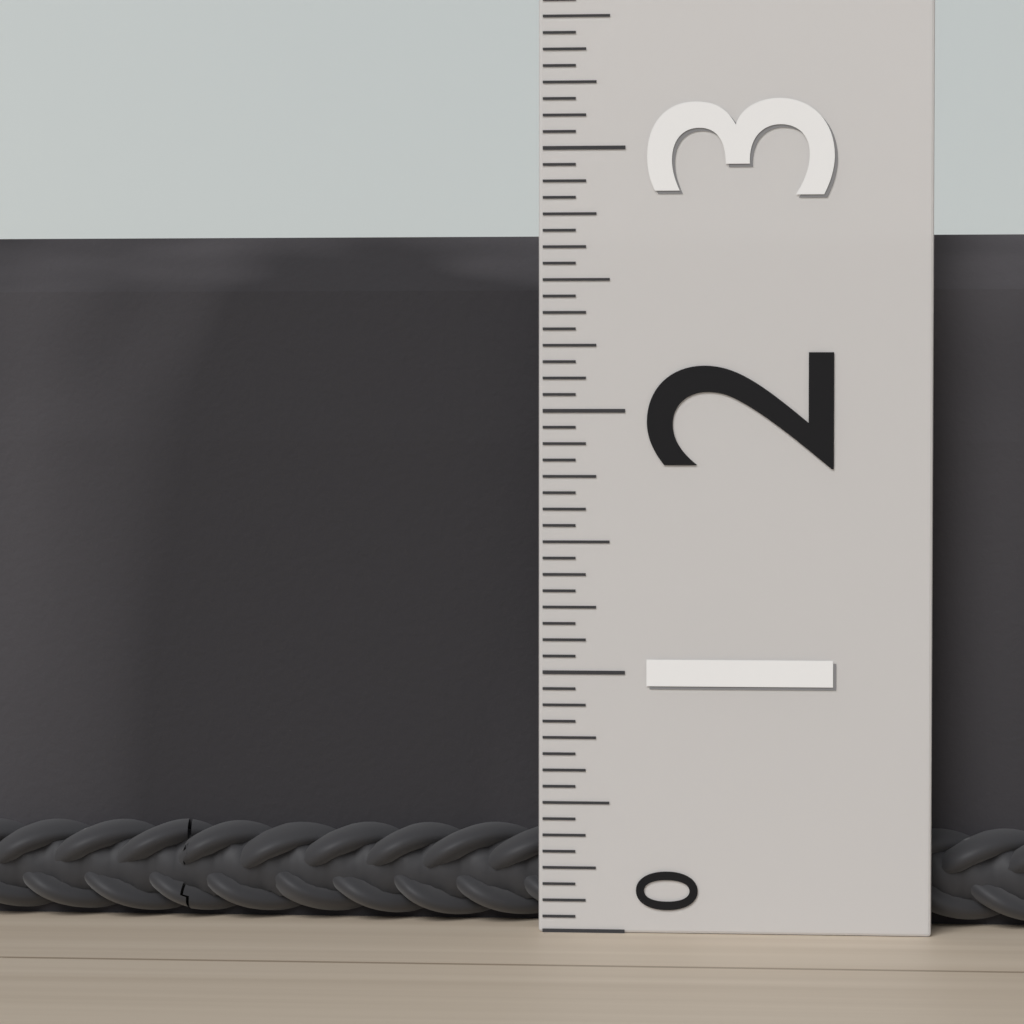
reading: 2.6875 (no unit)
